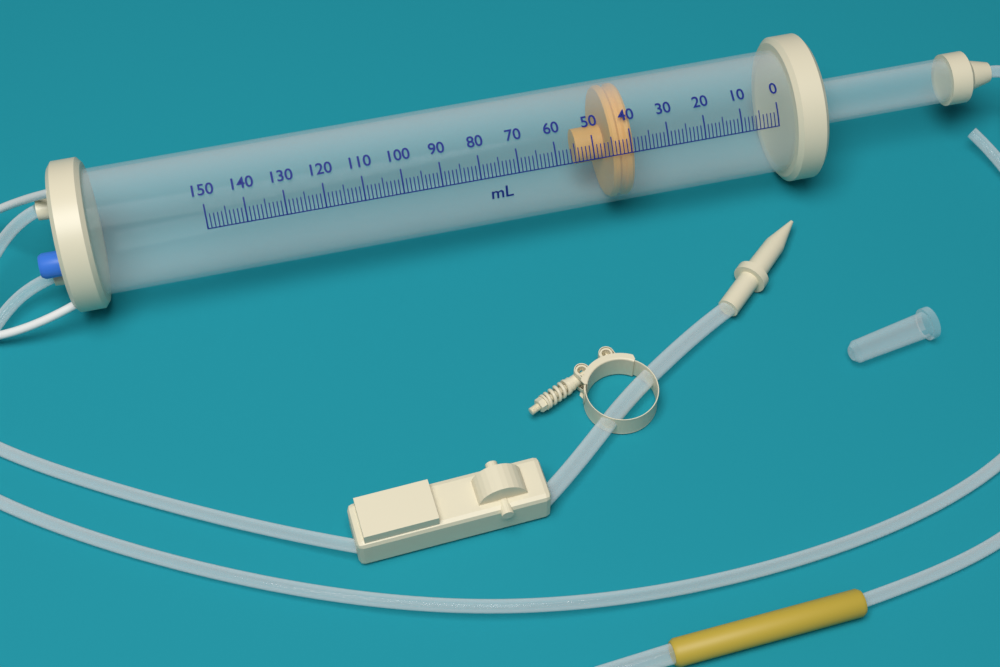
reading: 39 ml
